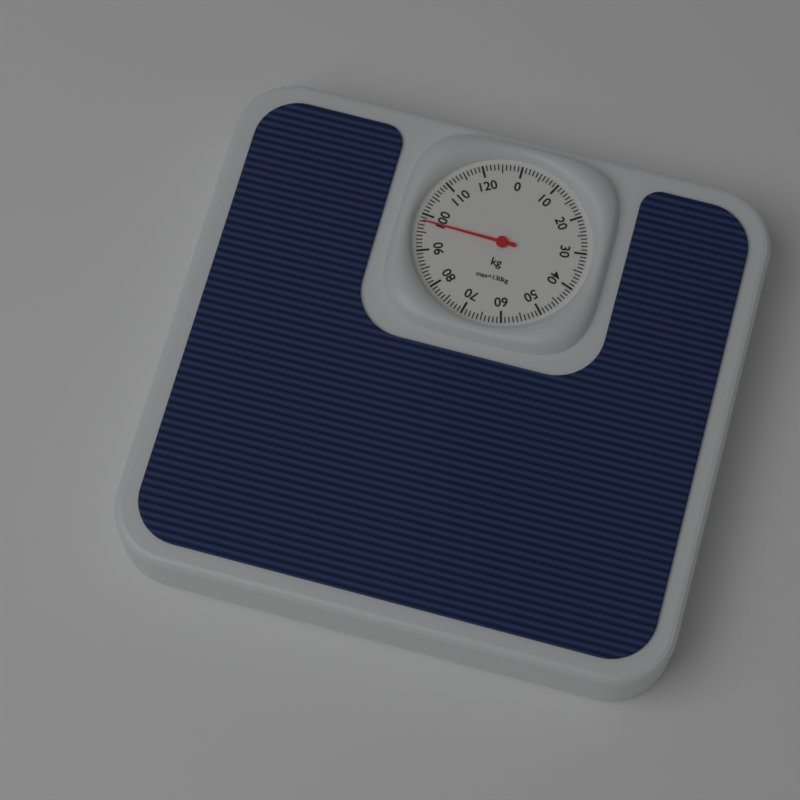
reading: 98 kg
